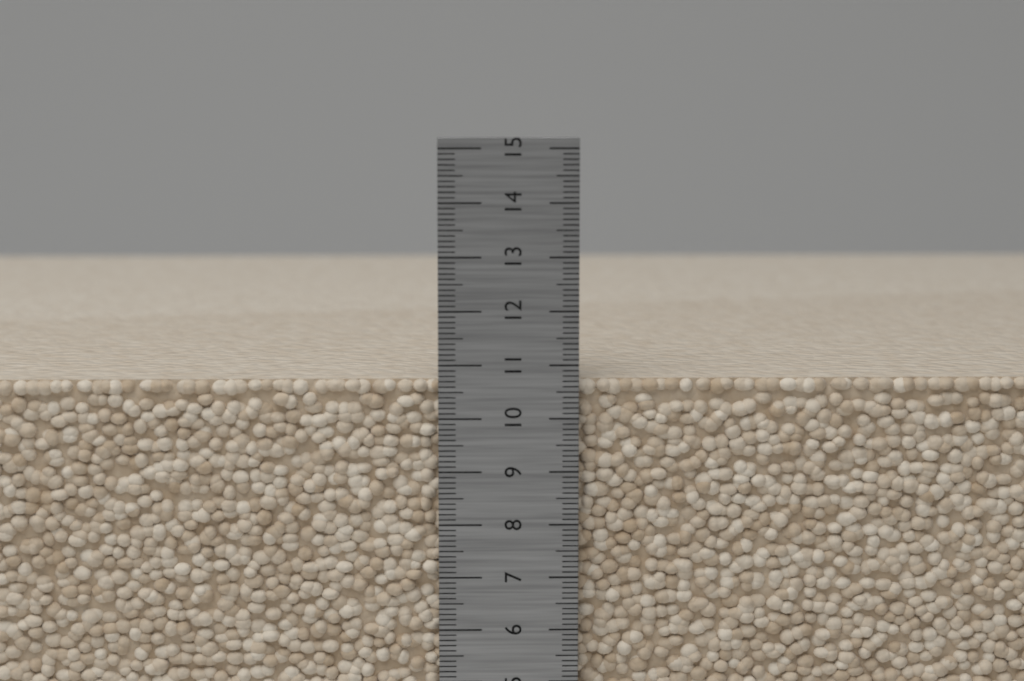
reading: 10.7 cm
